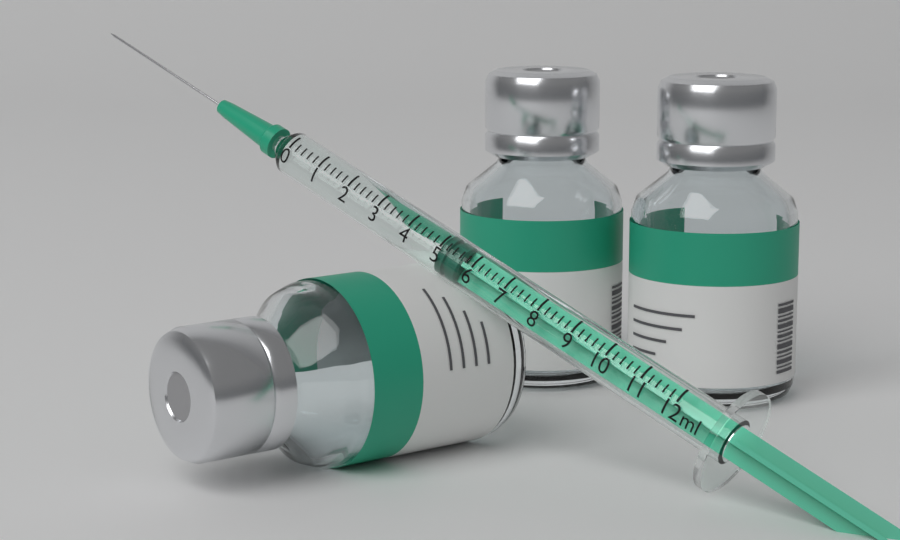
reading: 5.0 ml
